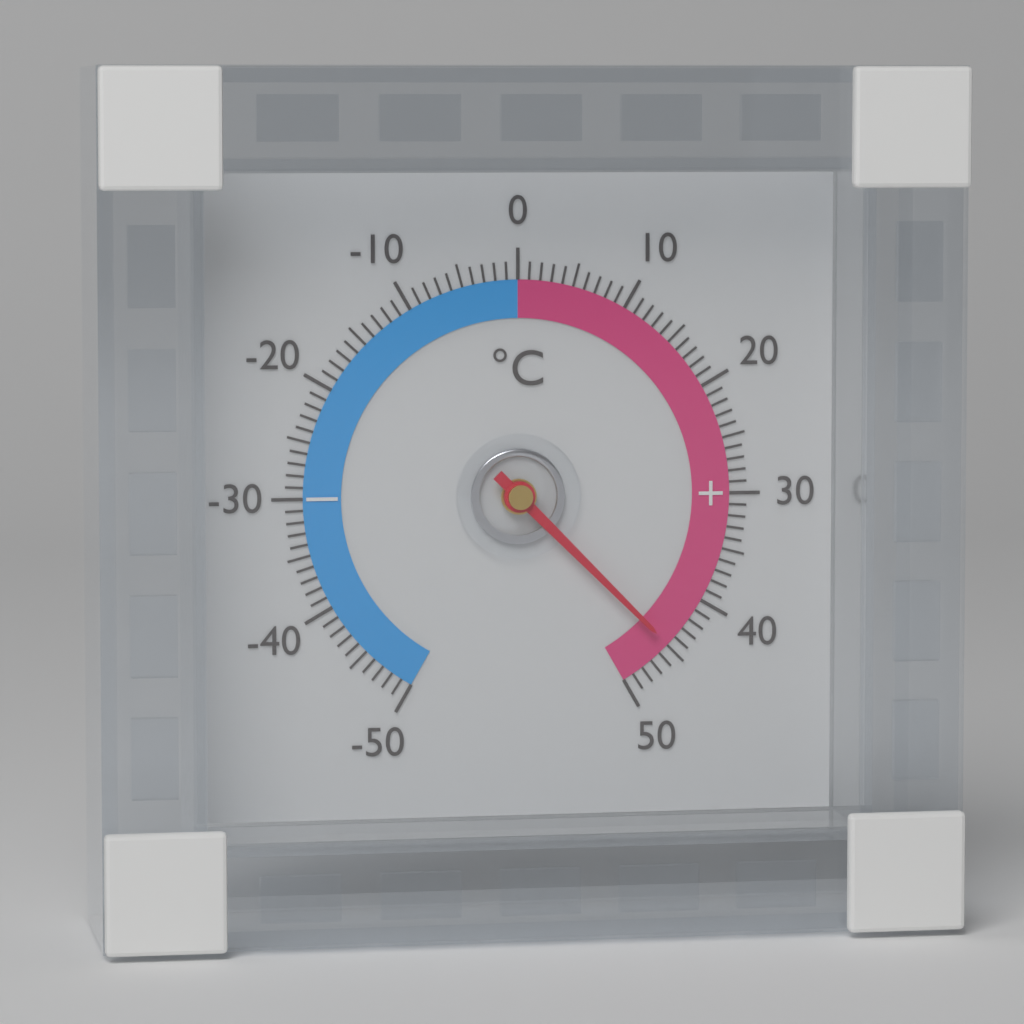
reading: 45 °C
